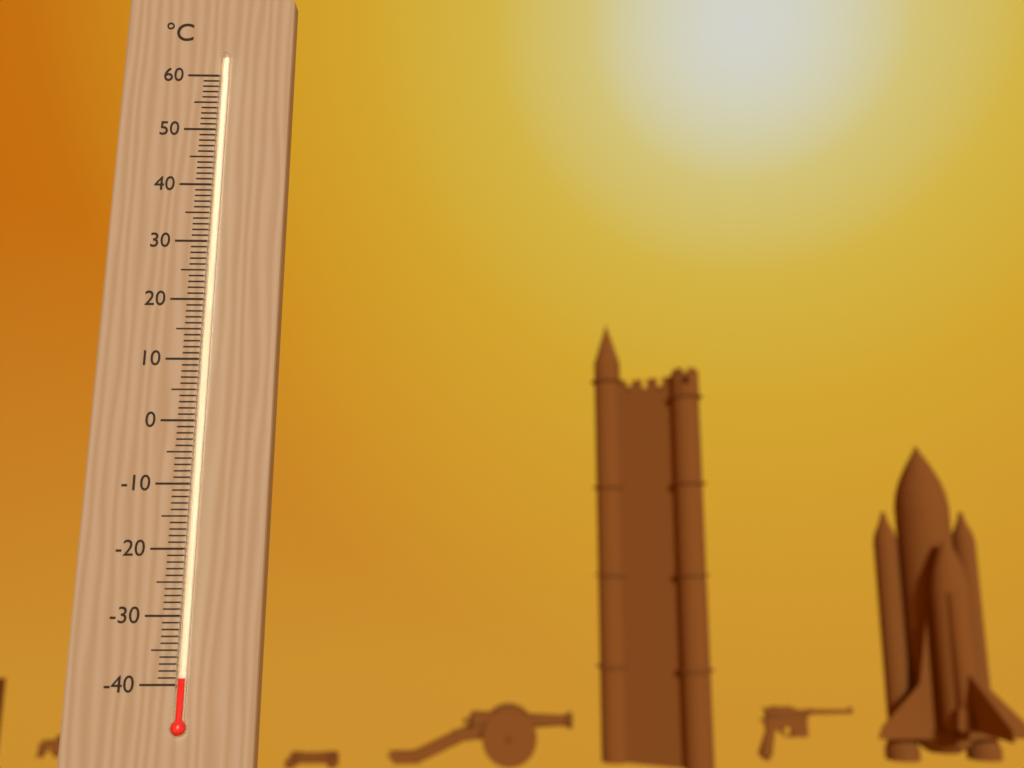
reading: -39 °C
